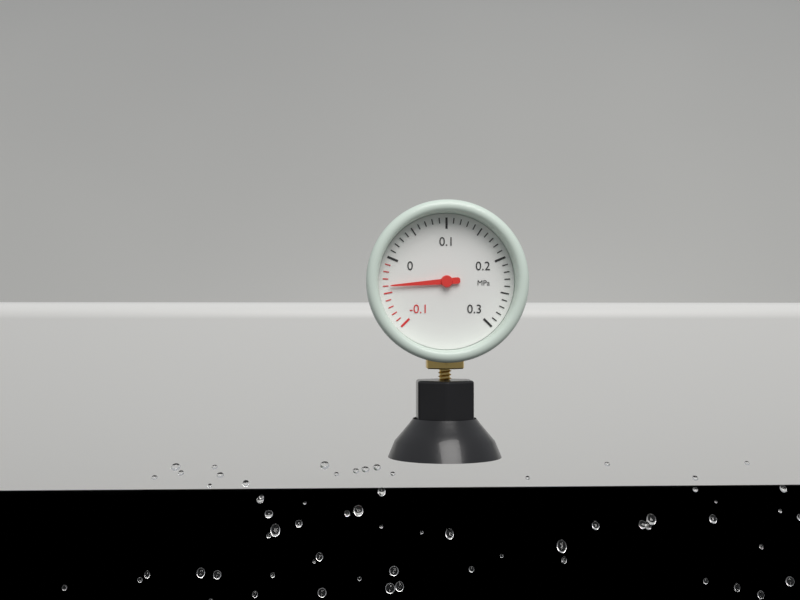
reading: -0.04 MPa
